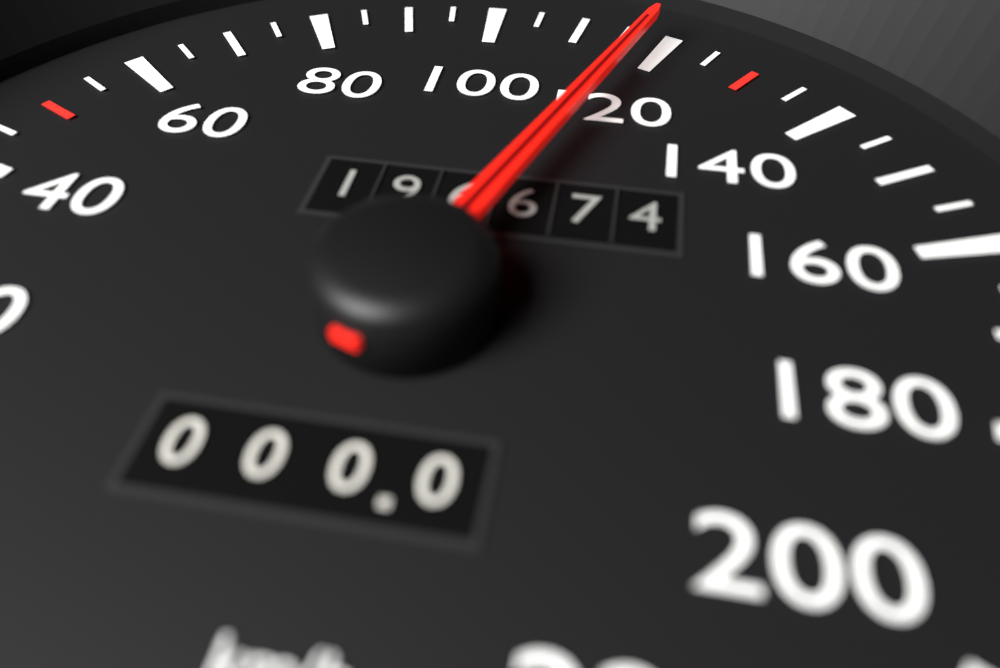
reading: 118 km/h
